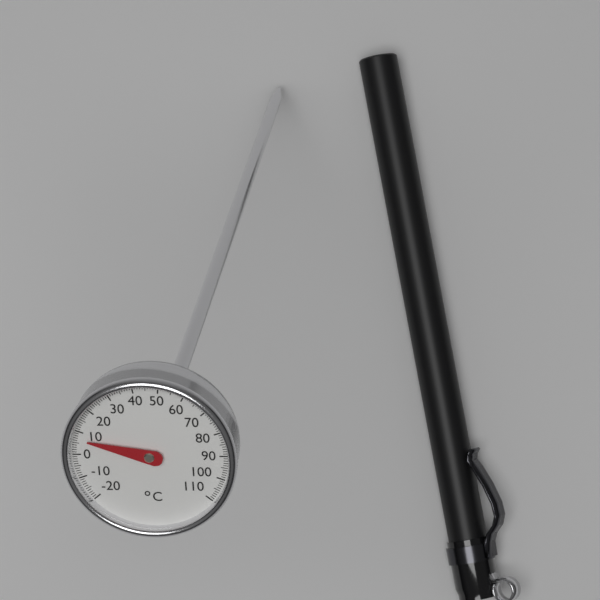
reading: 7 °C
